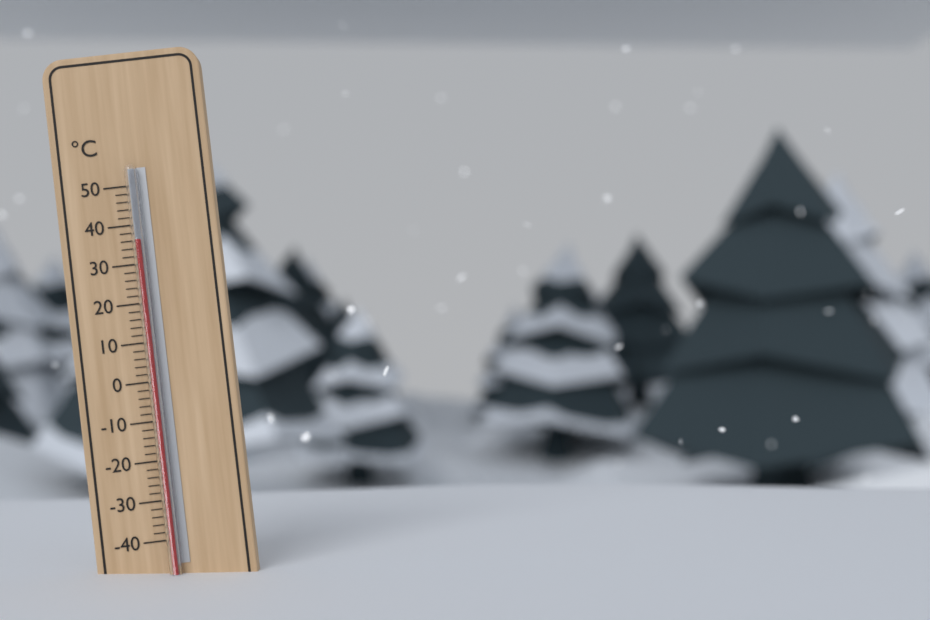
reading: 36 °C
